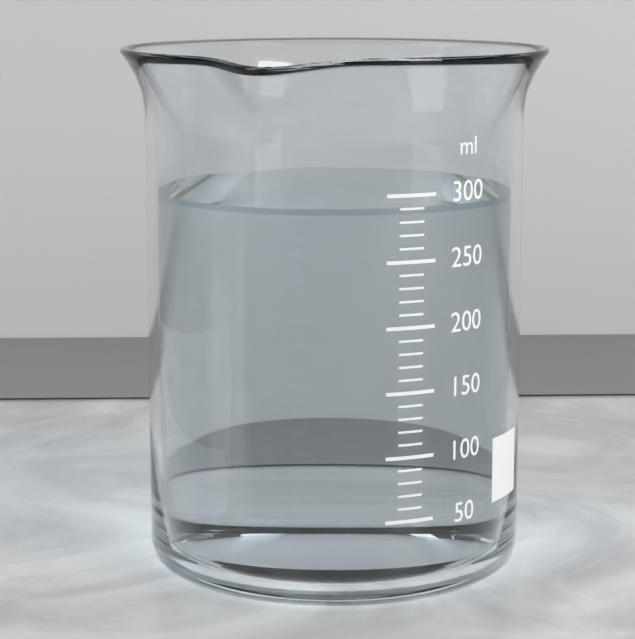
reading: 290 ml
